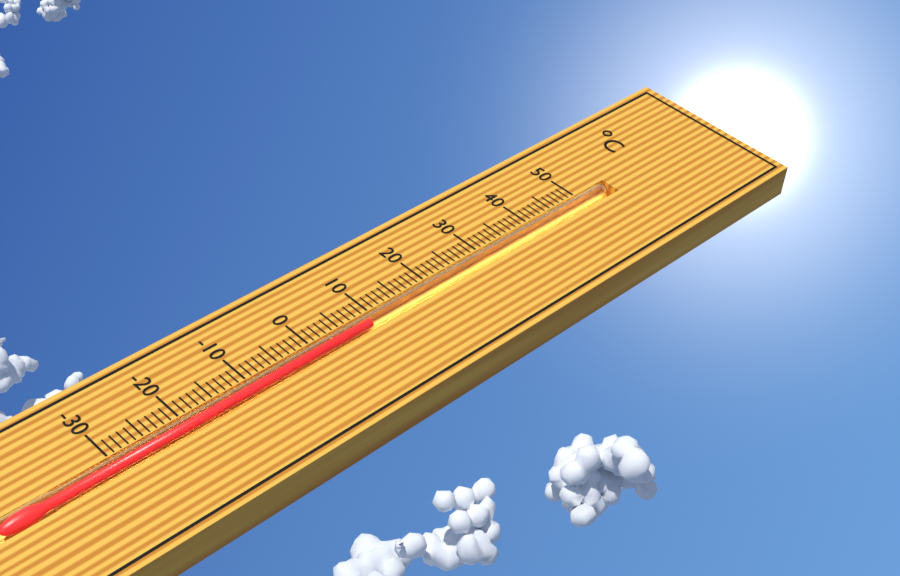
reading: 9 °C
